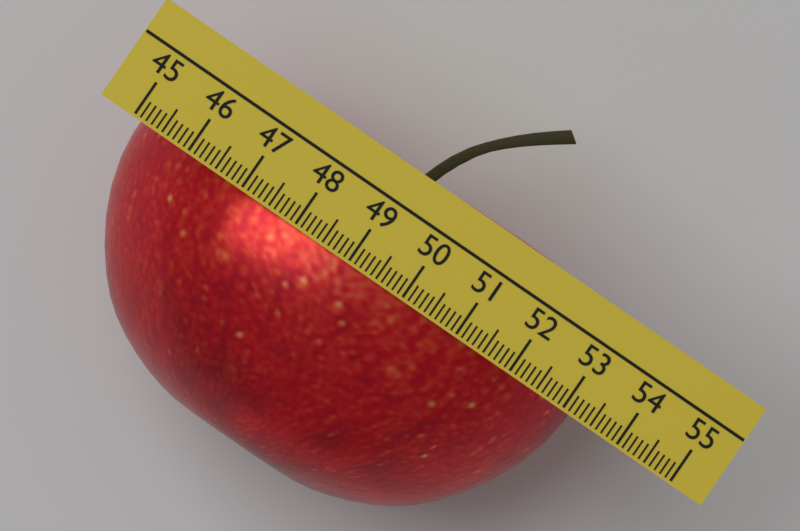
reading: 53.2 (no unit)
